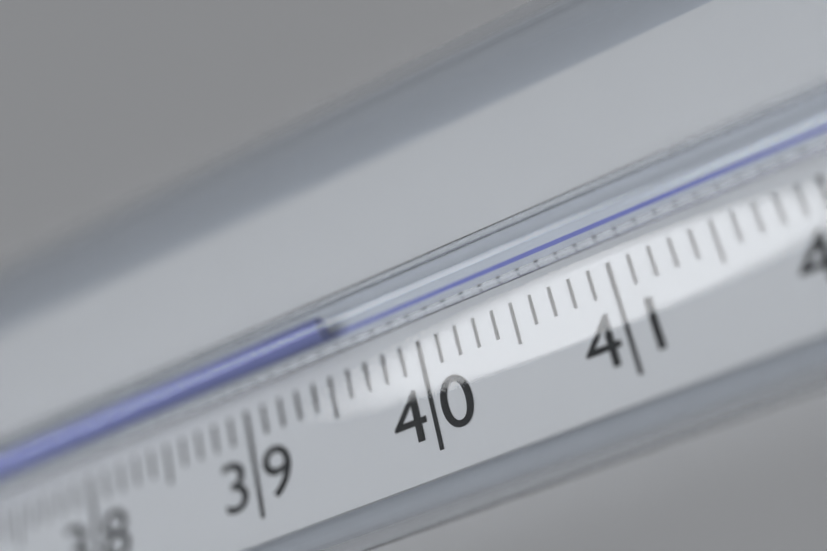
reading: 39.6 °C
